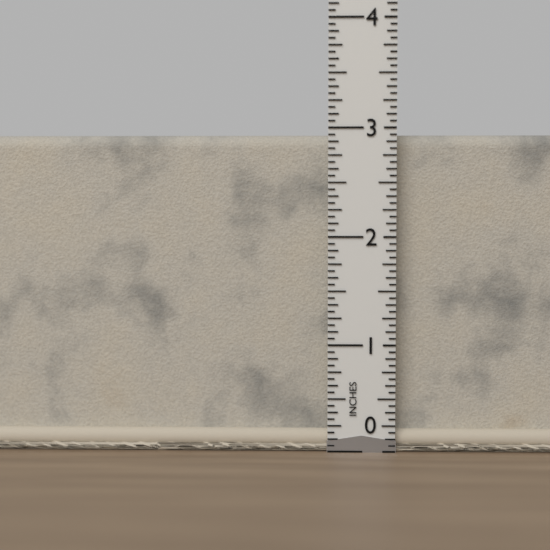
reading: 2.9375 in
